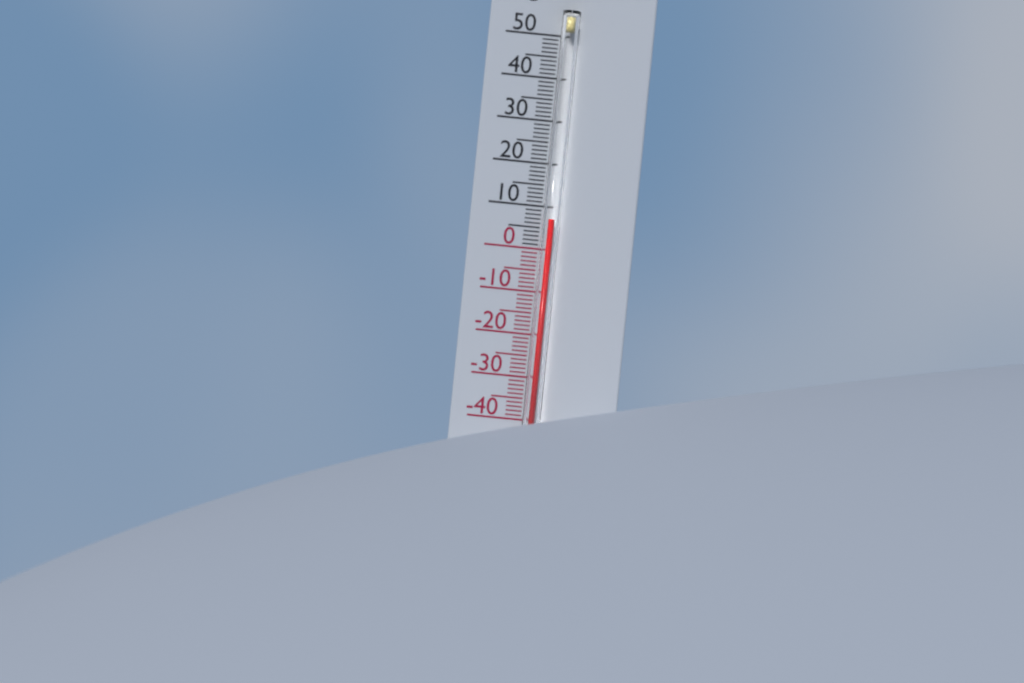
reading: 7 °C
